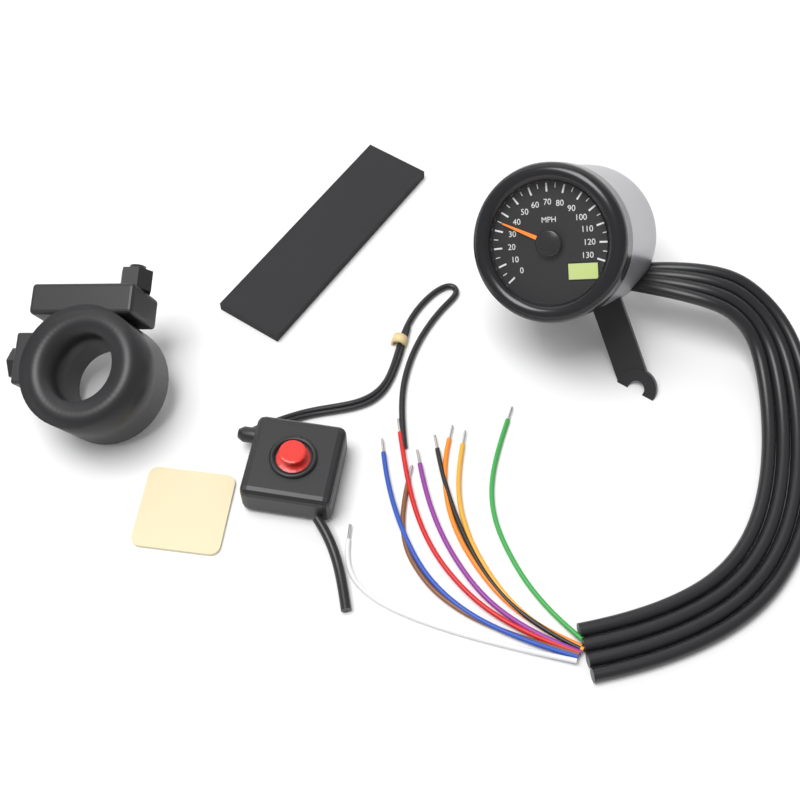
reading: 35 MPH
